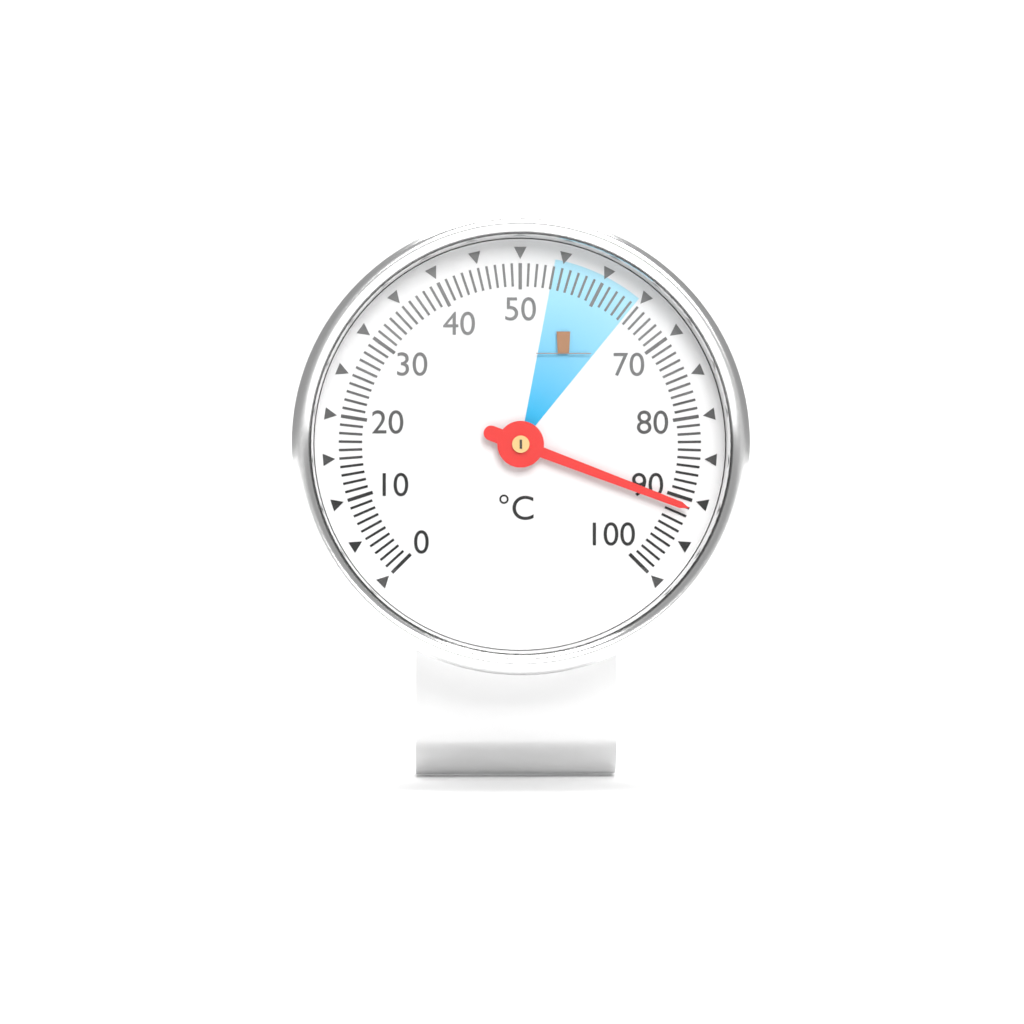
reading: 91 °C
